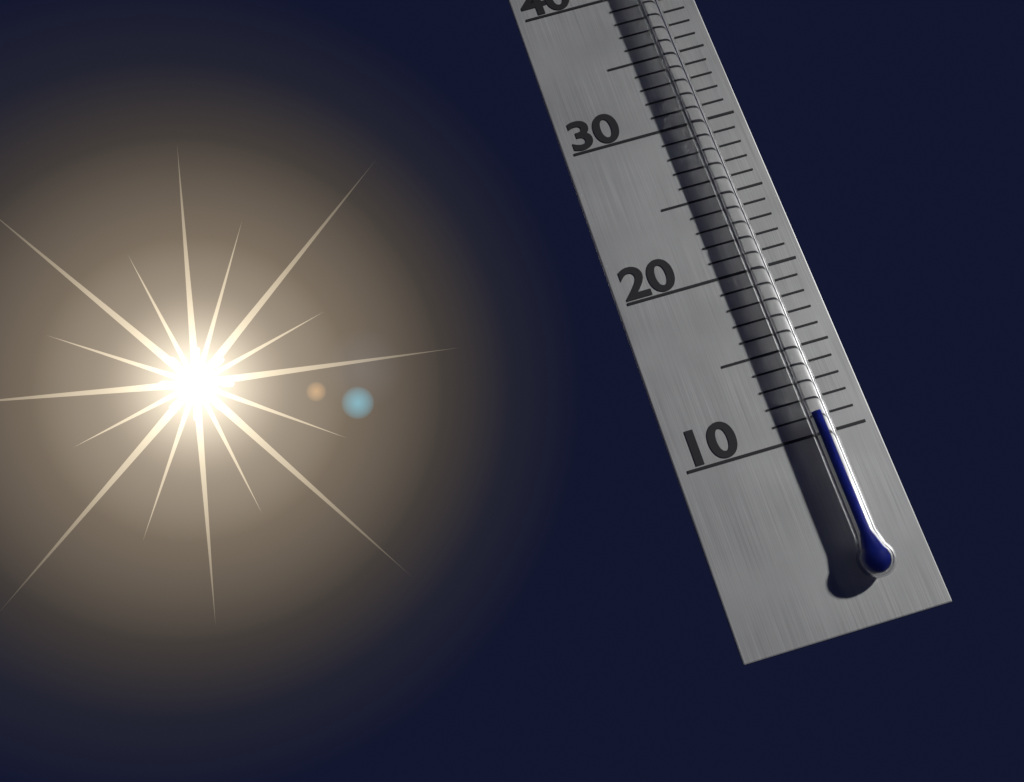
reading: 11 °C
